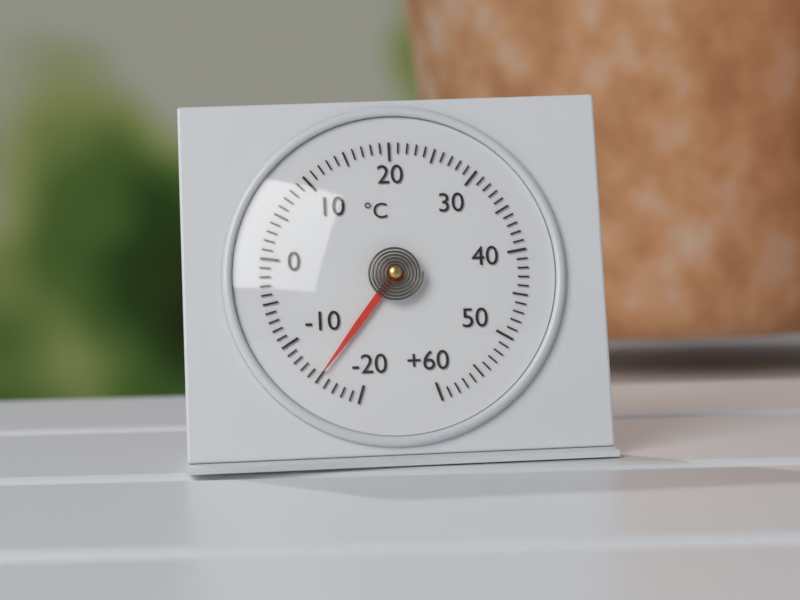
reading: -15 °C
